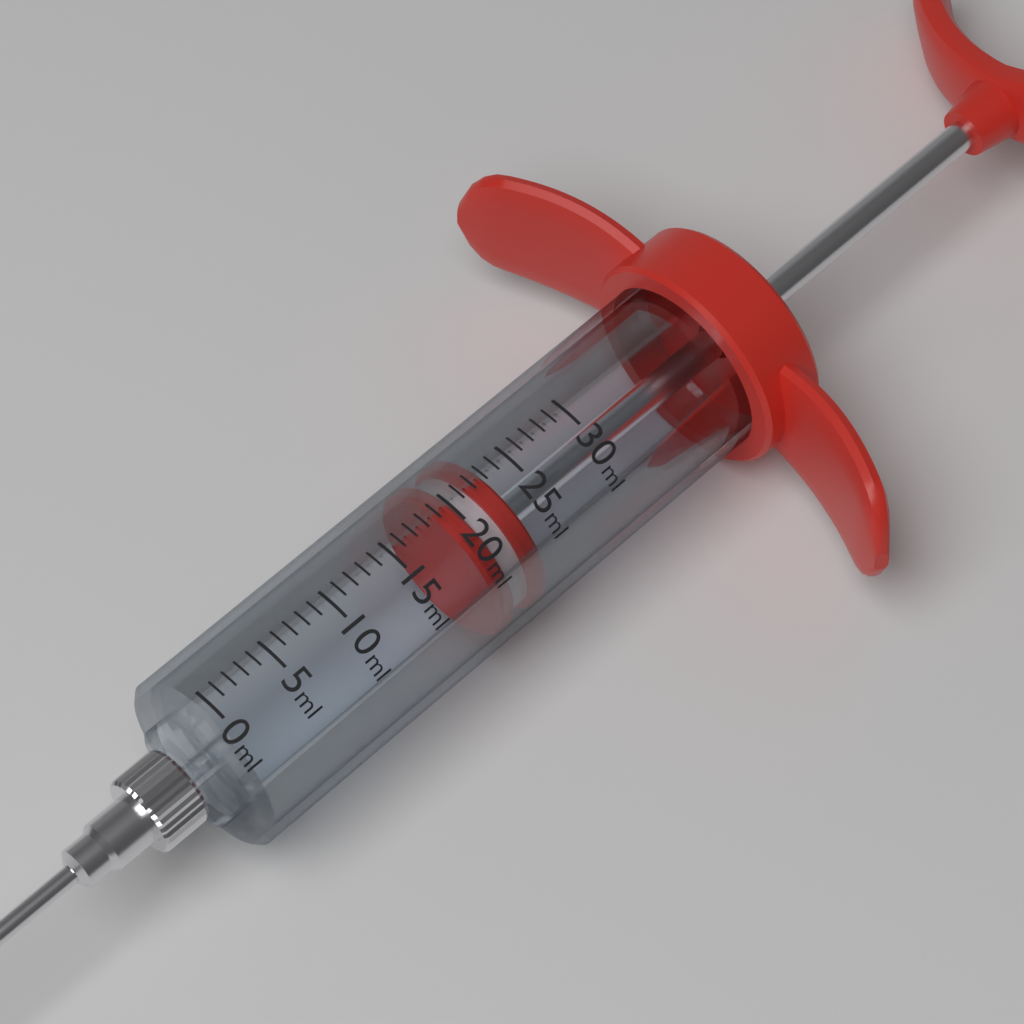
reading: 19 ml
